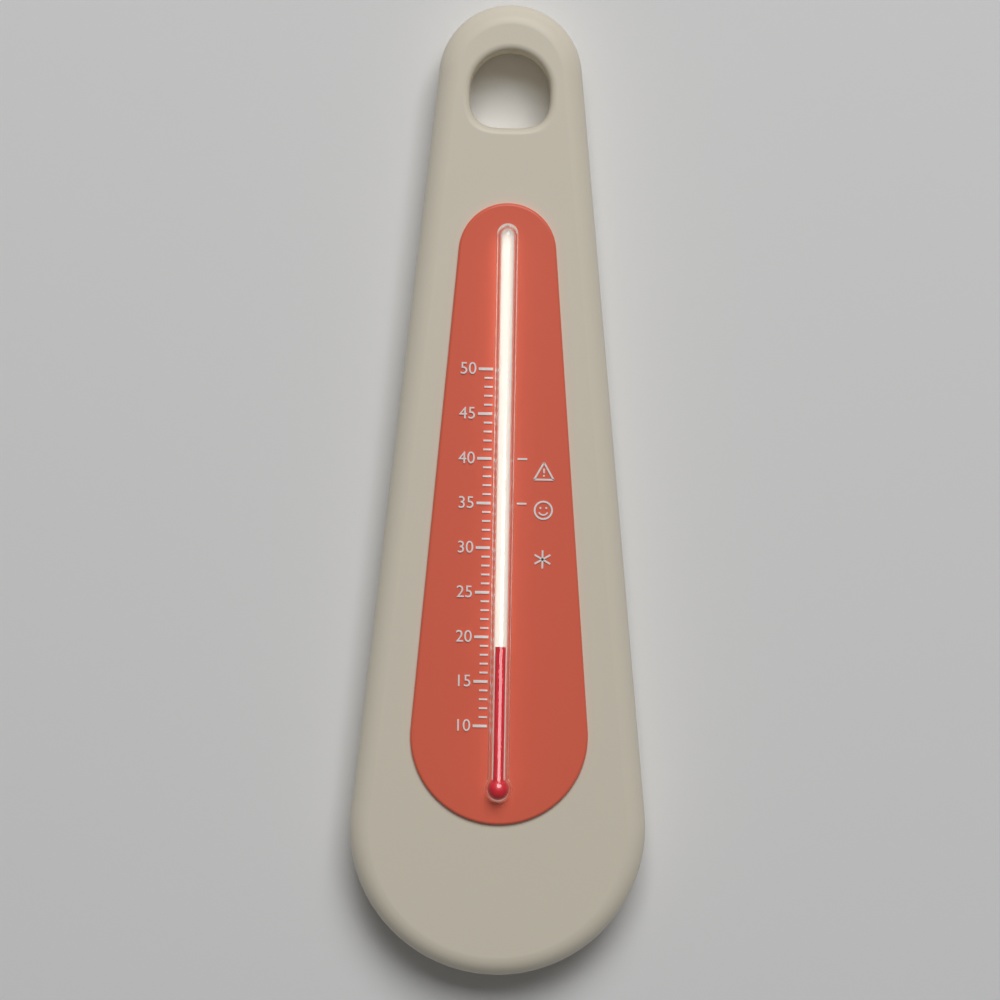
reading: 19 (no unit)
